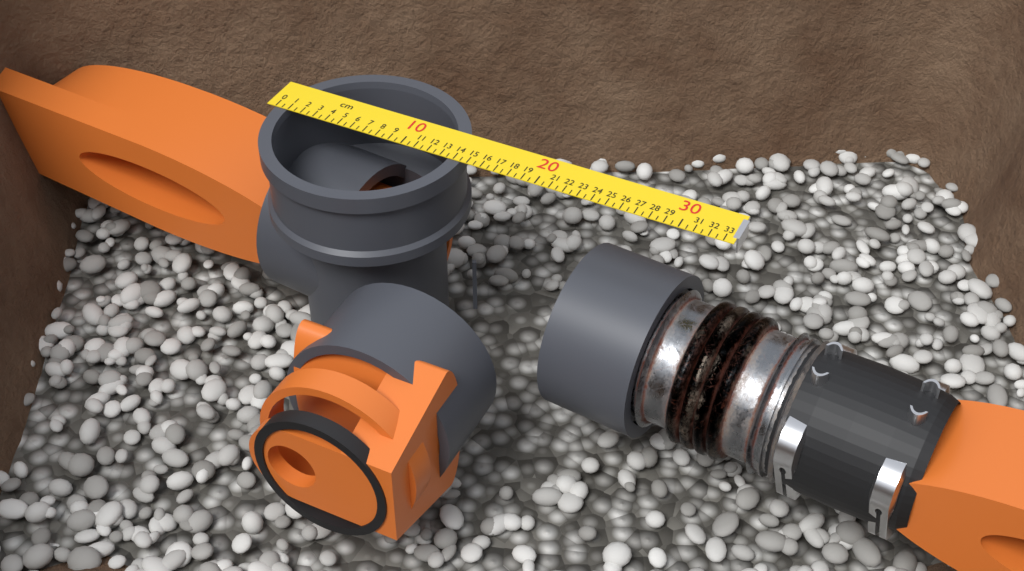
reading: 14.5 cm
